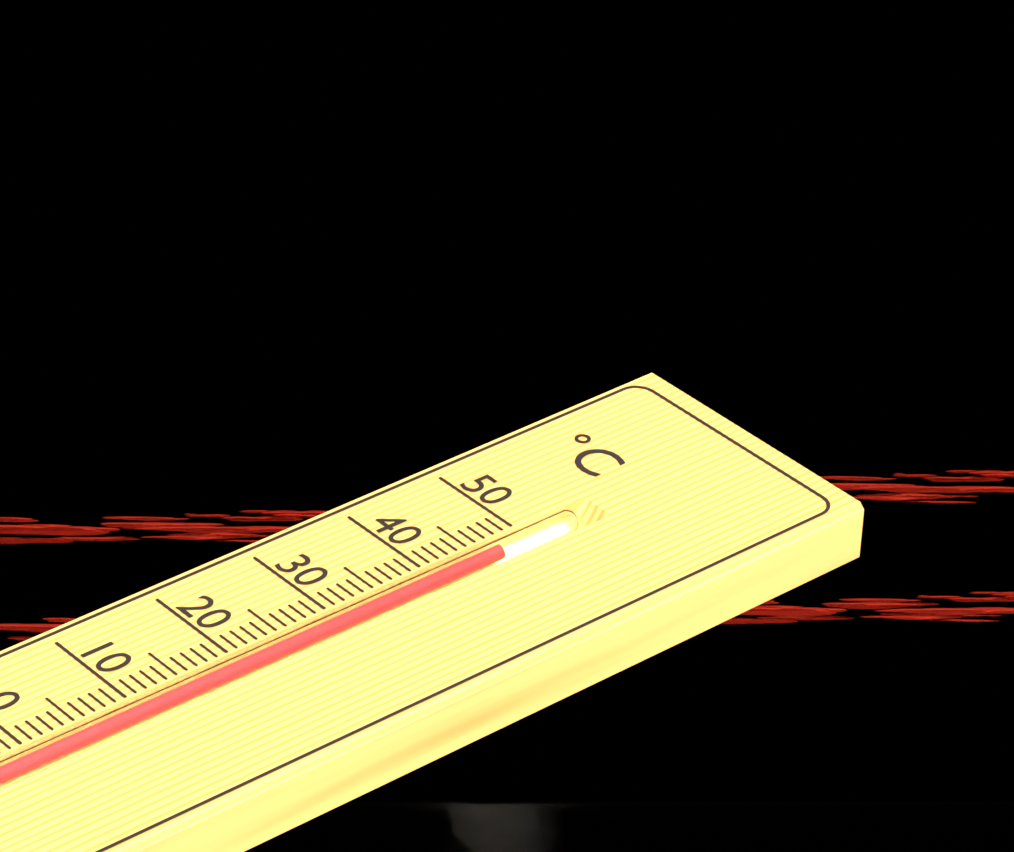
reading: 47 °C
